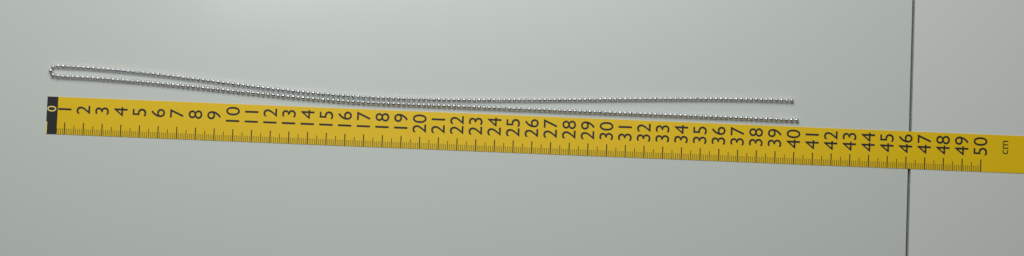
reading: 40.2 cm
